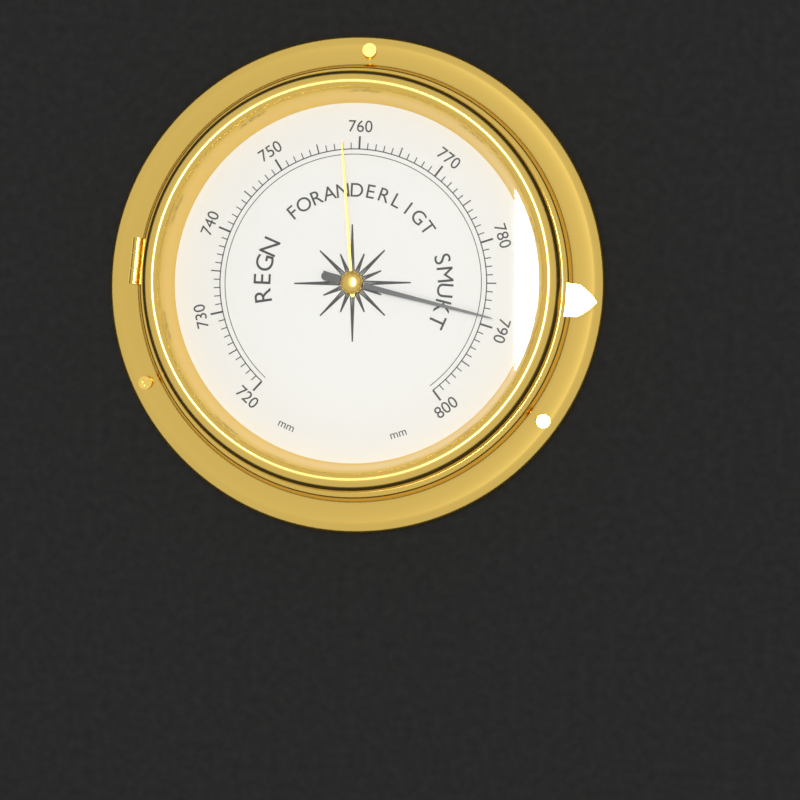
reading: 789 mm
